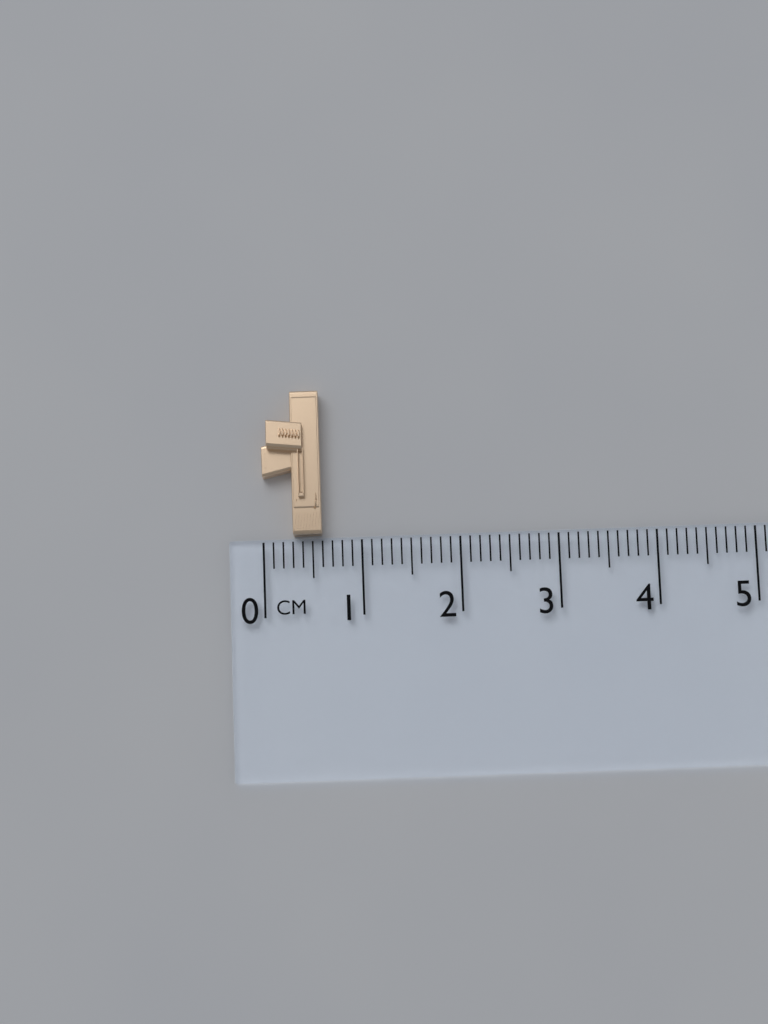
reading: 0.6 cm
